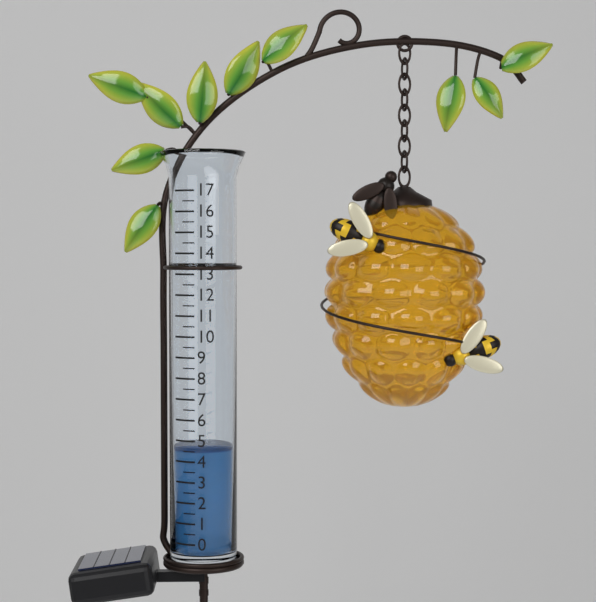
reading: 4.5 (no unit)
